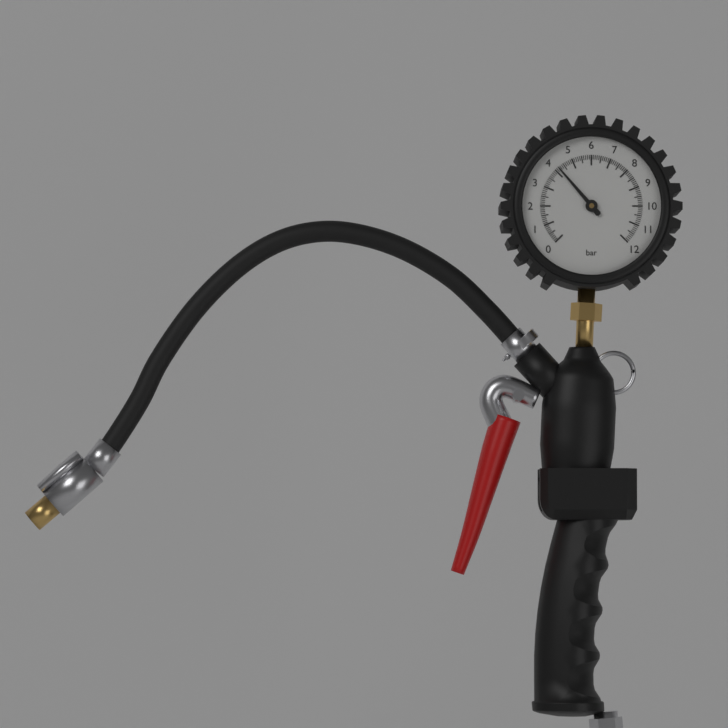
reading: 4.2 bar
